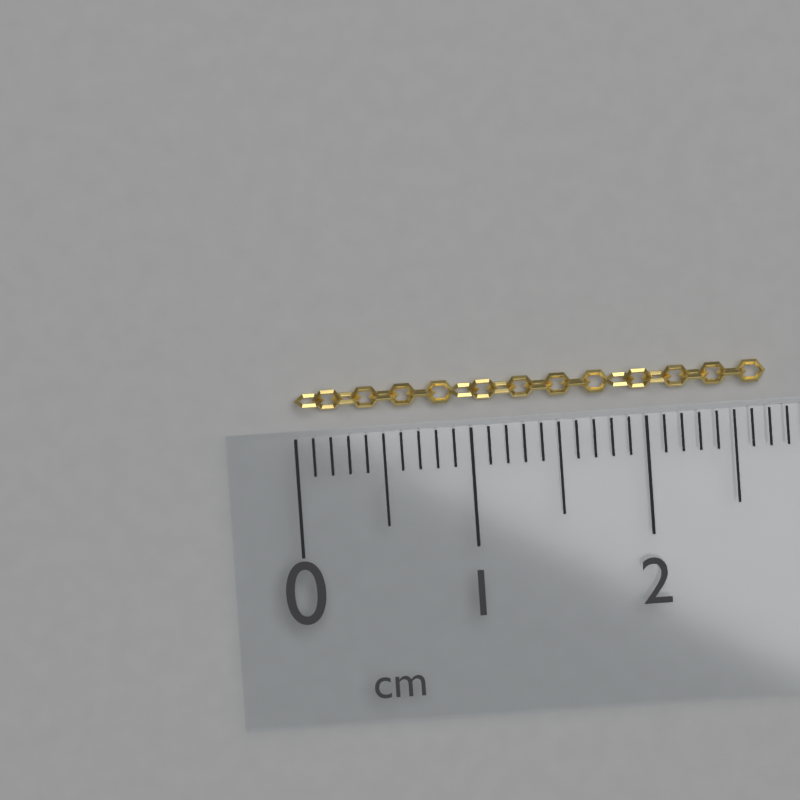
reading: 2.7 cm
